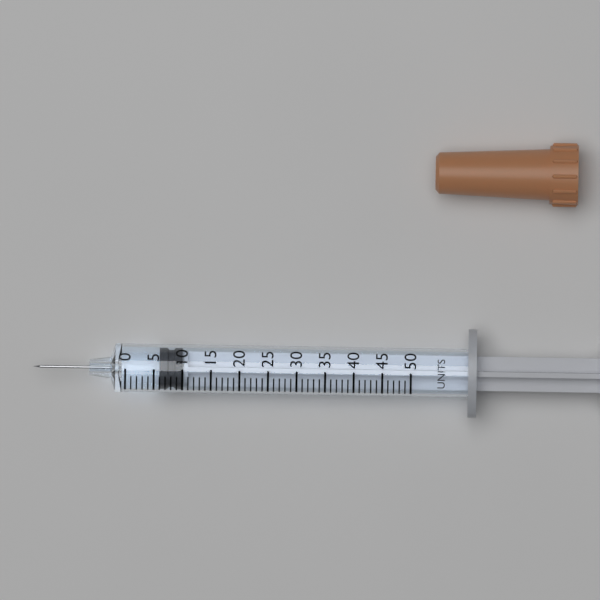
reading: 6 units
